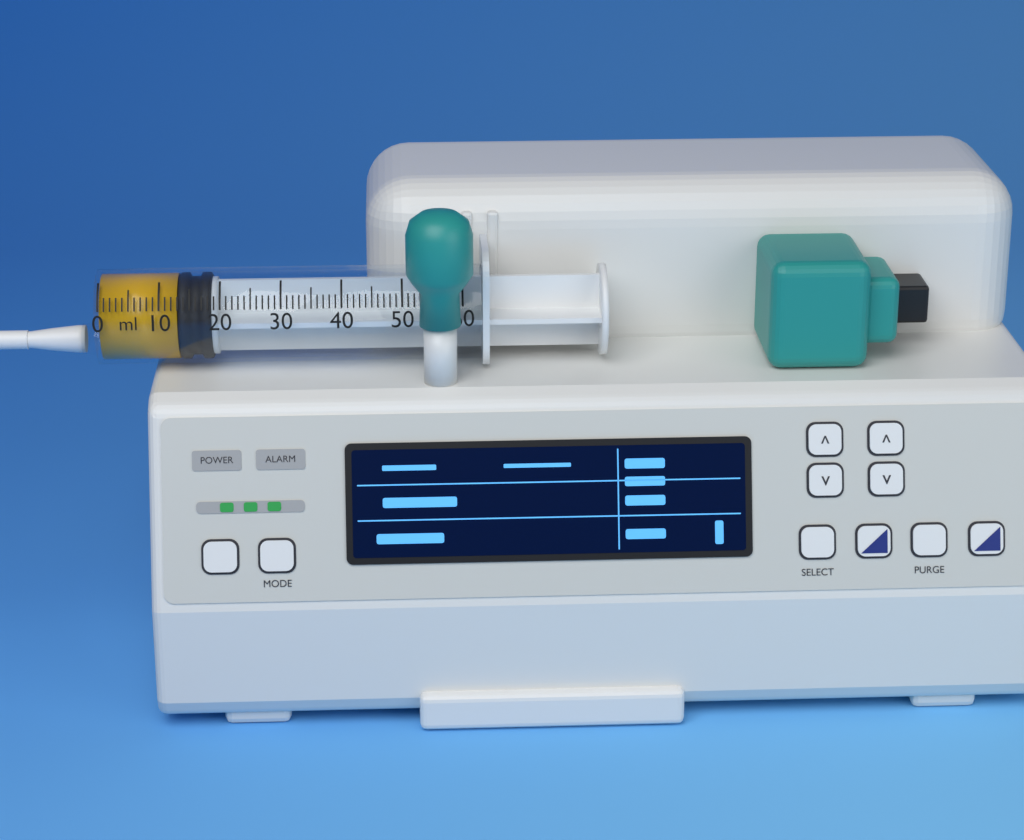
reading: 13 ml
